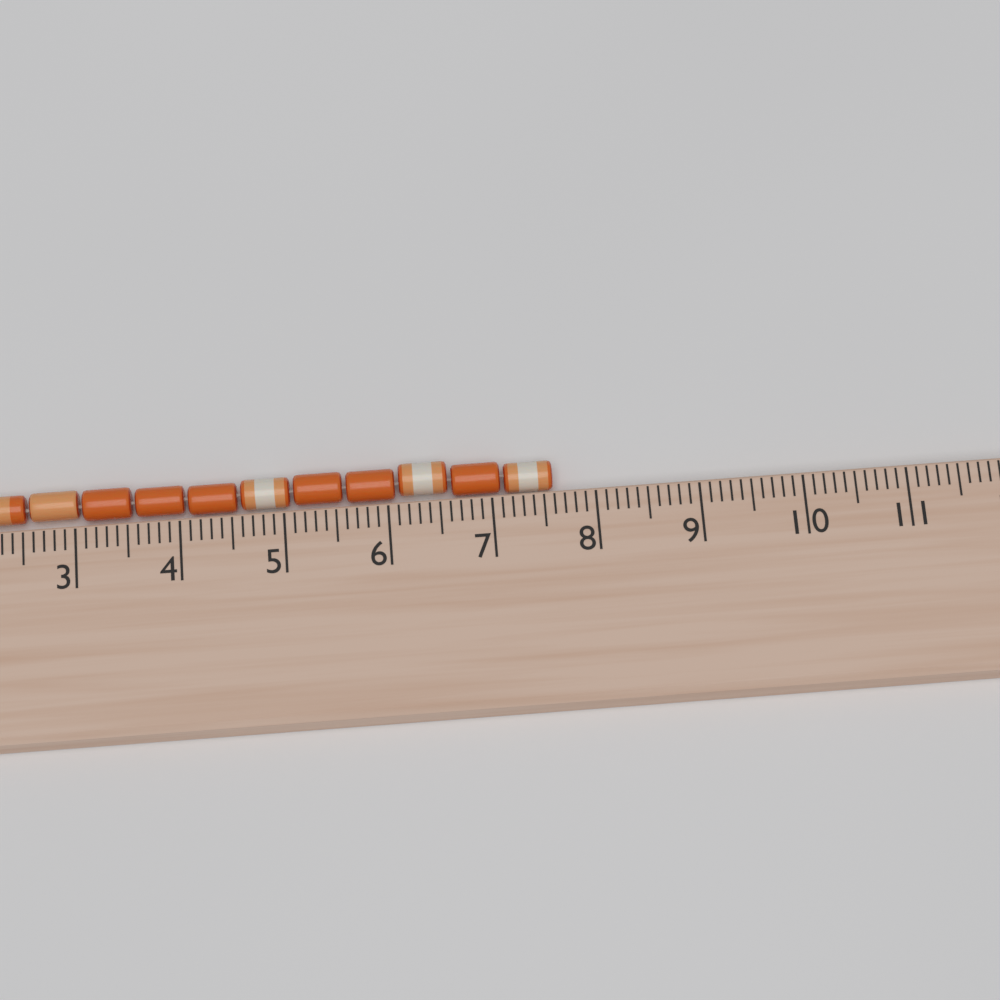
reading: 7.6 cm
